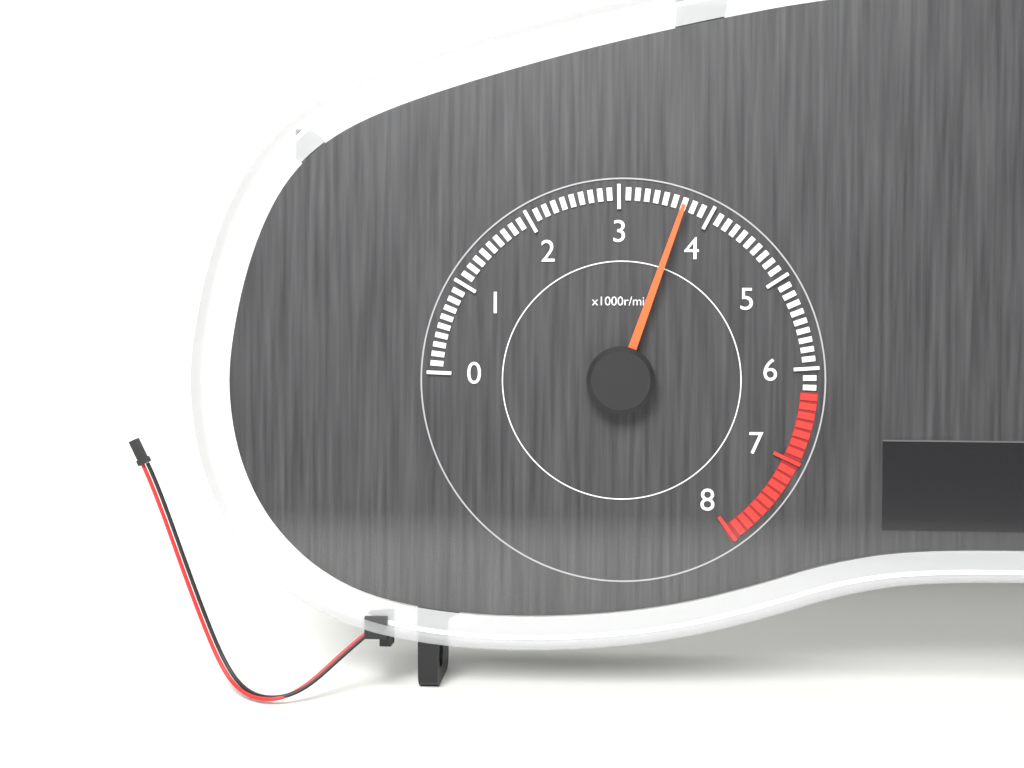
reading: 3700 r/min
